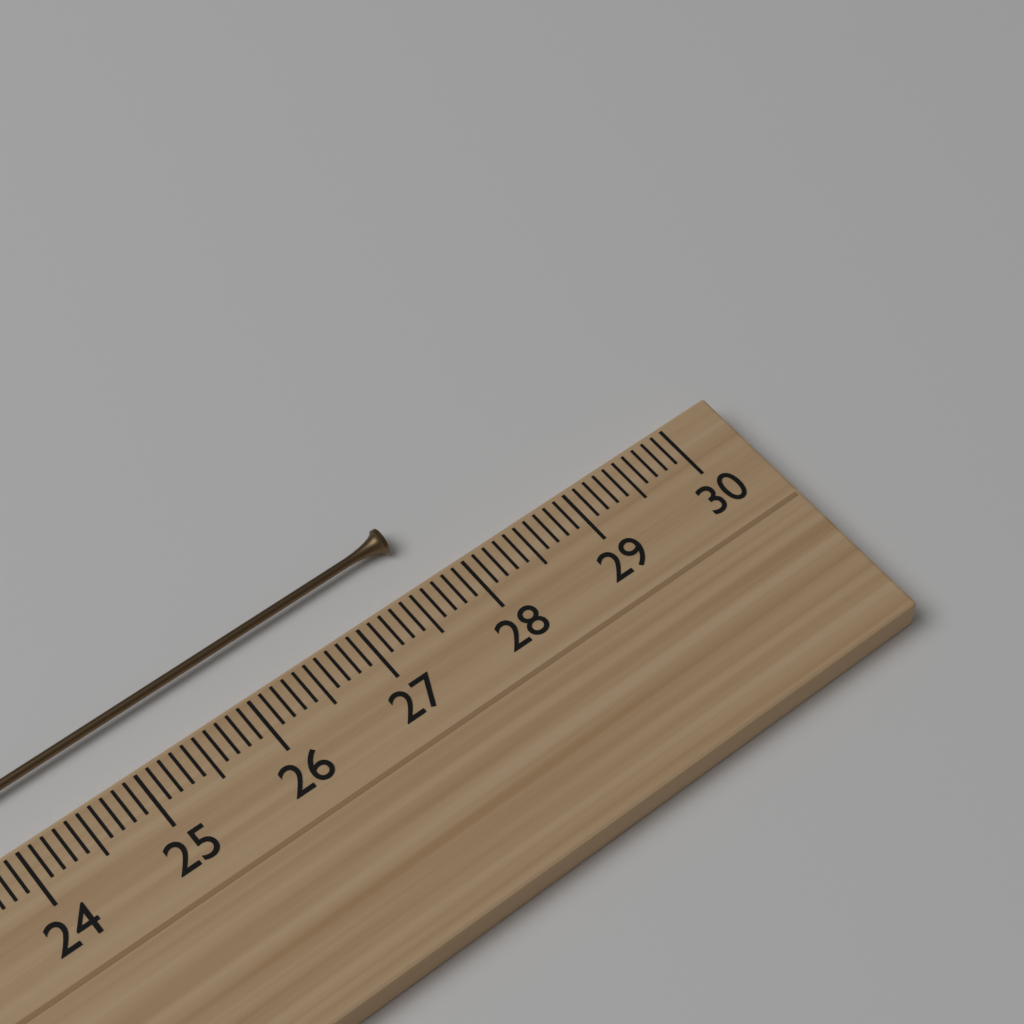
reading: 27.7 cm
